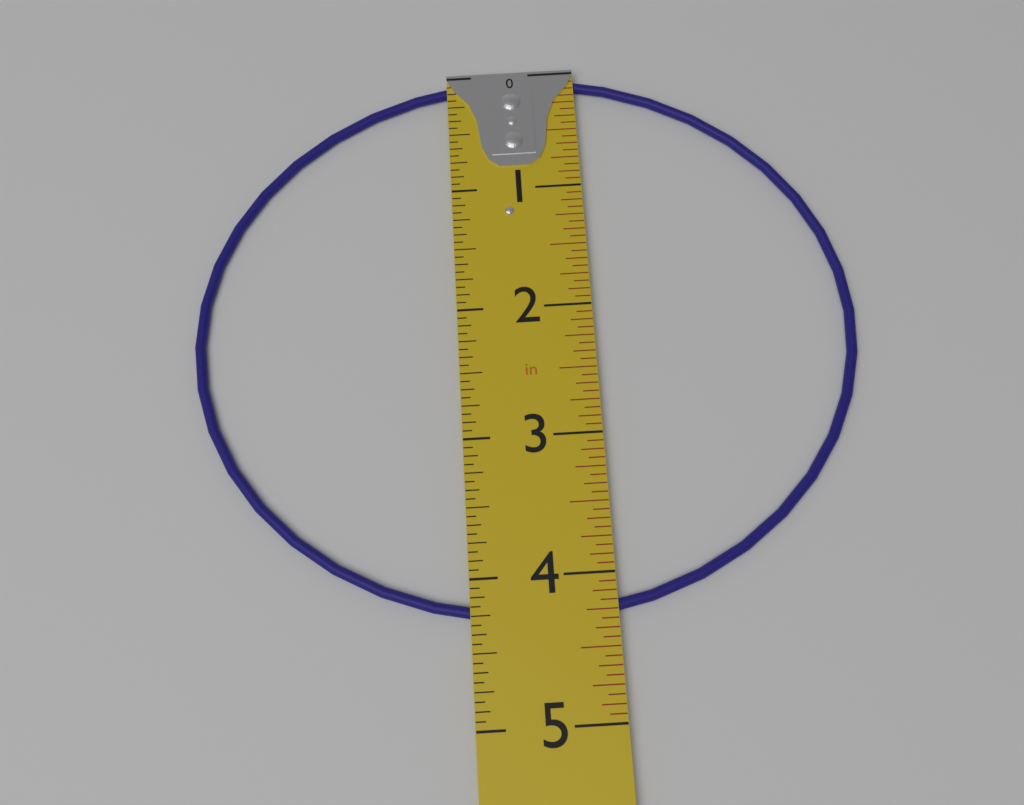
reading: 4.3125 in
